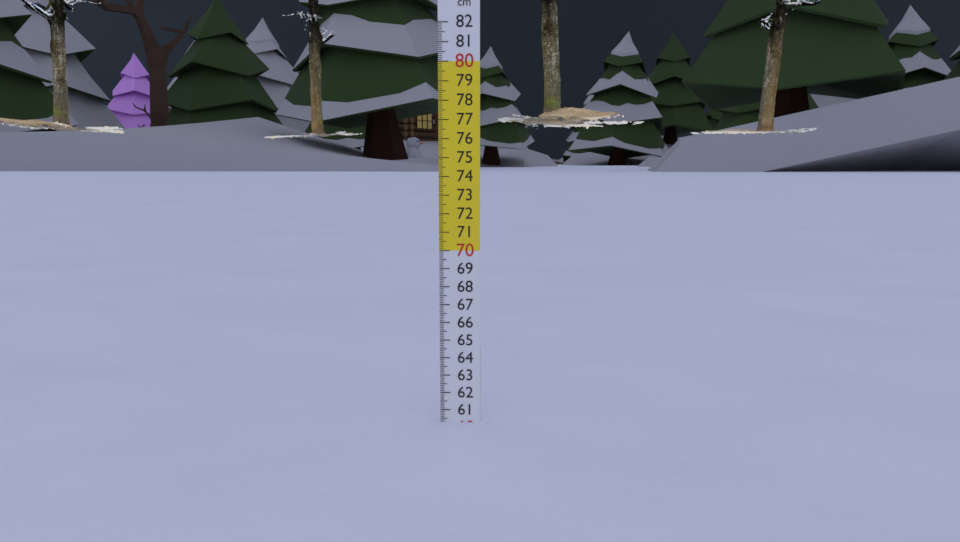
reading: 60.3 cm
